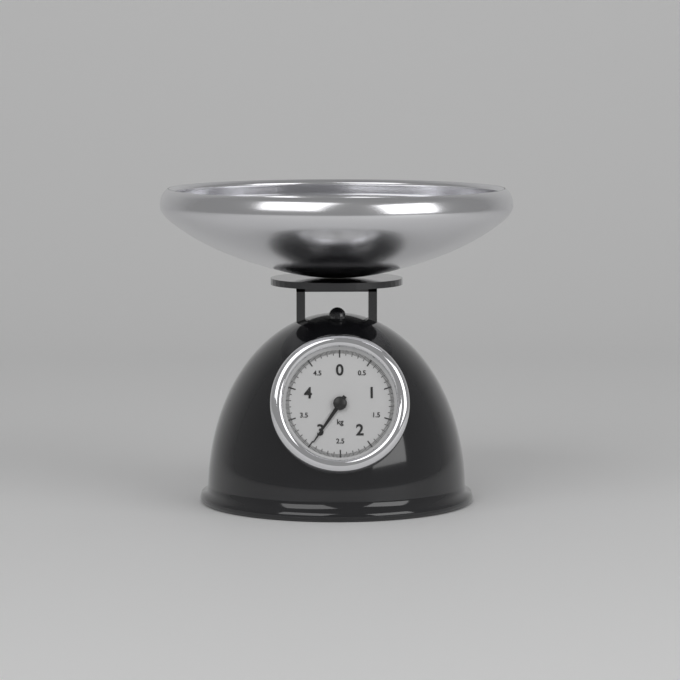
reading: 2.98 kg
